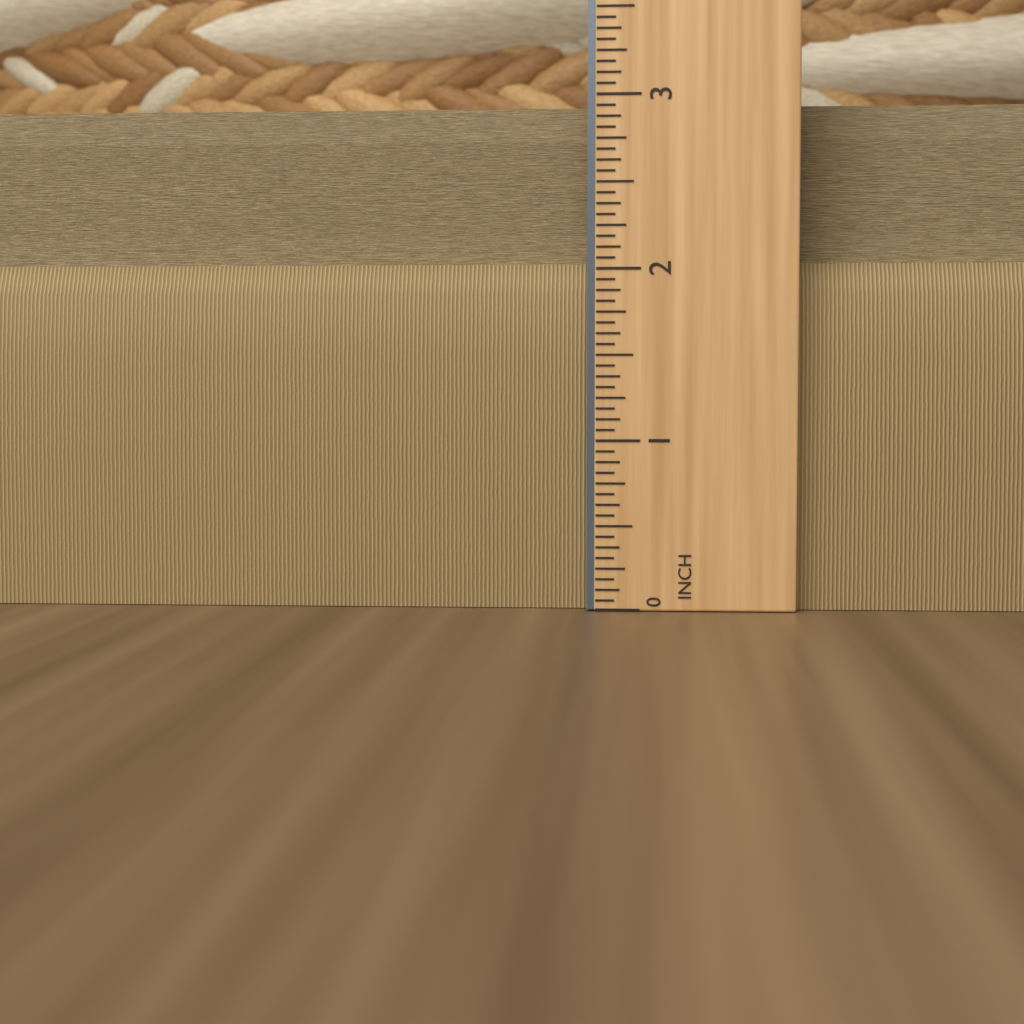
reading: 3.0000 in
